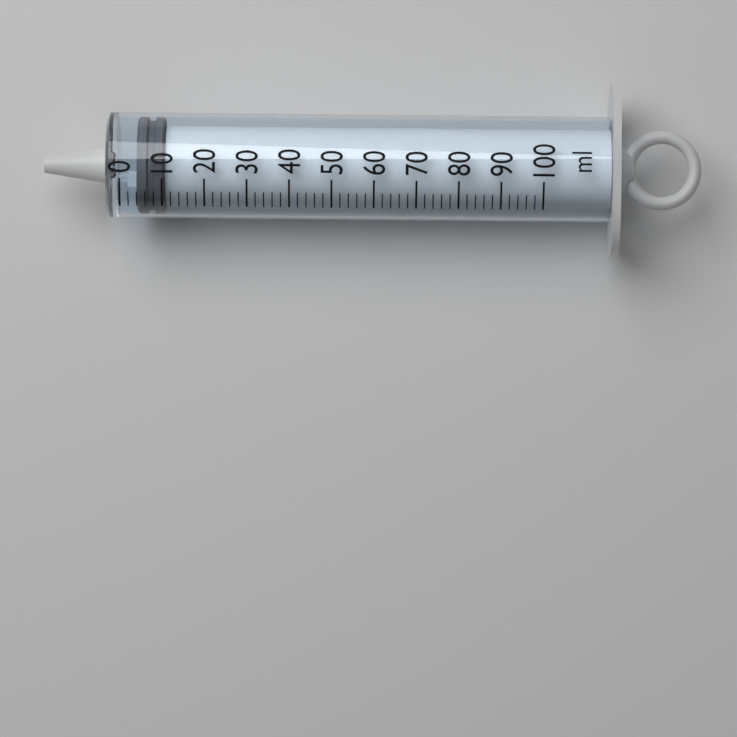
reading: 4 ml
